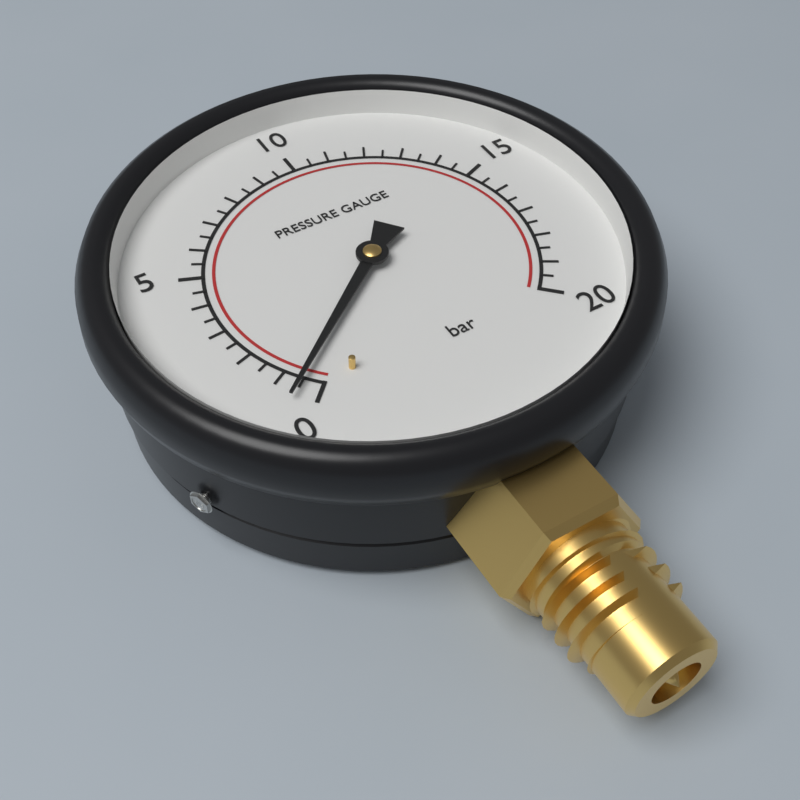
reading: 0.5 bar
